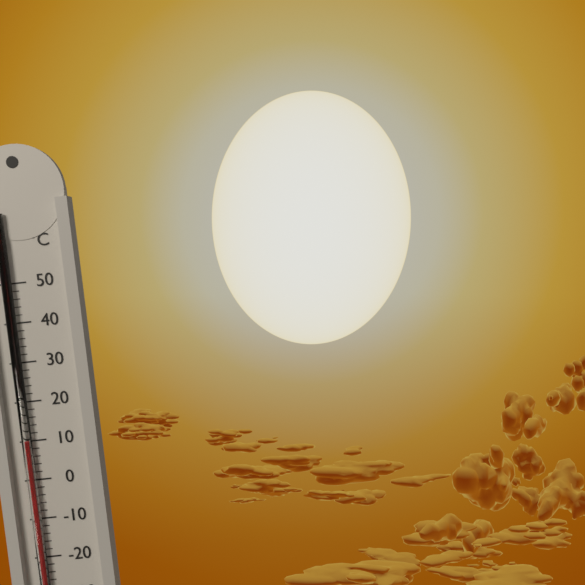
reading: 10 °C
